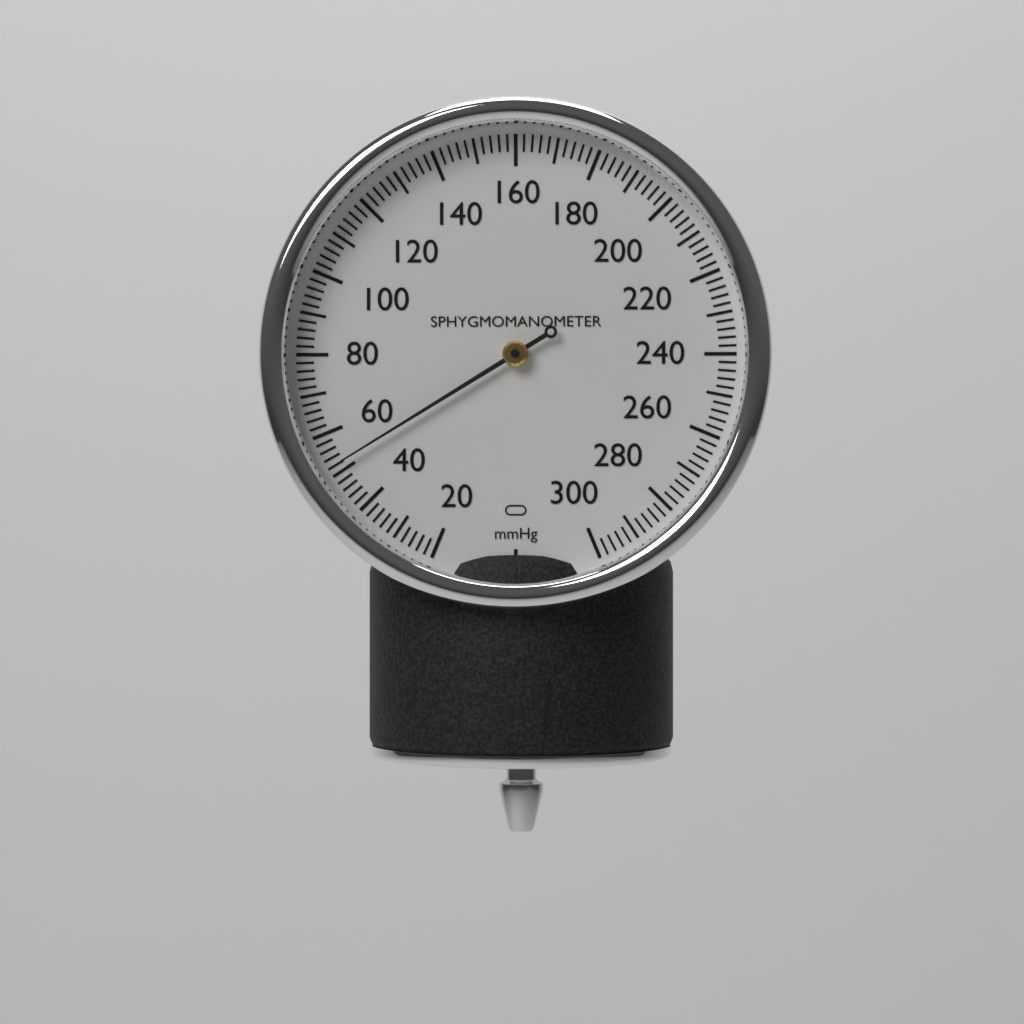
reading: 52 mmHg
